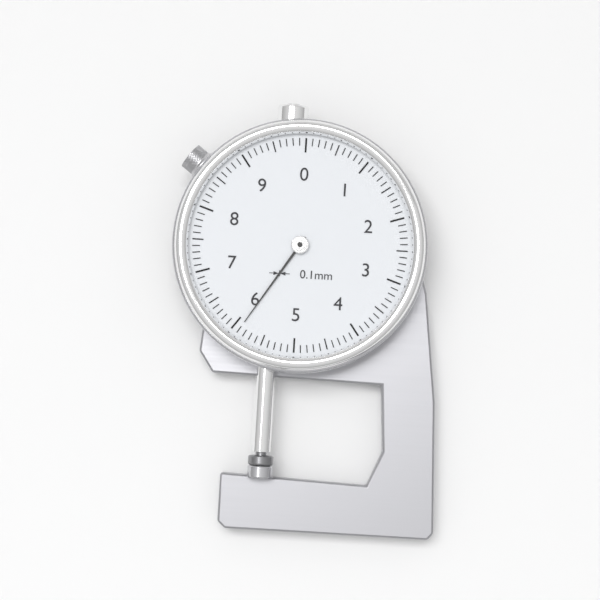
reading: 5.9 mm
